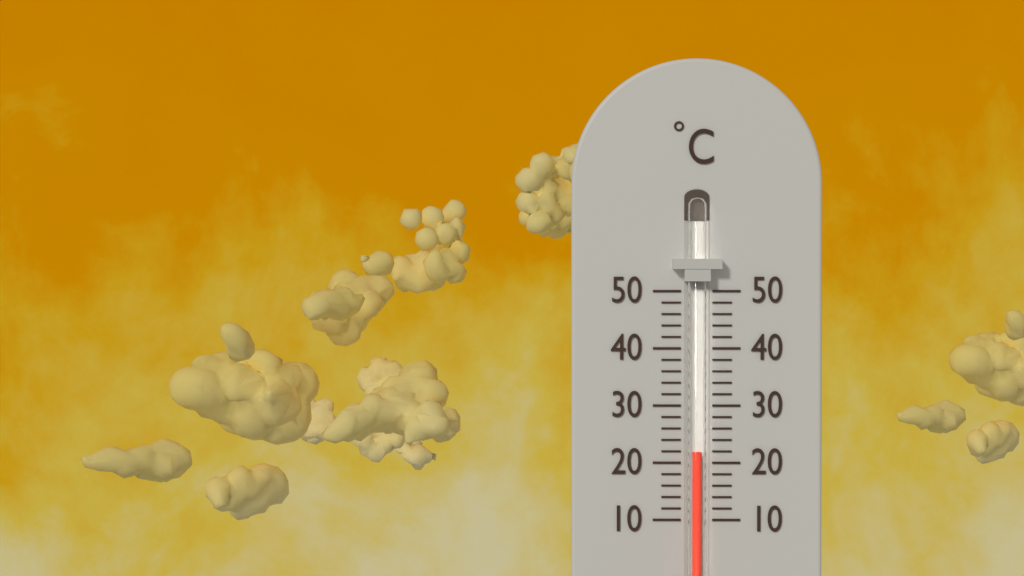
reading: 22 °C
